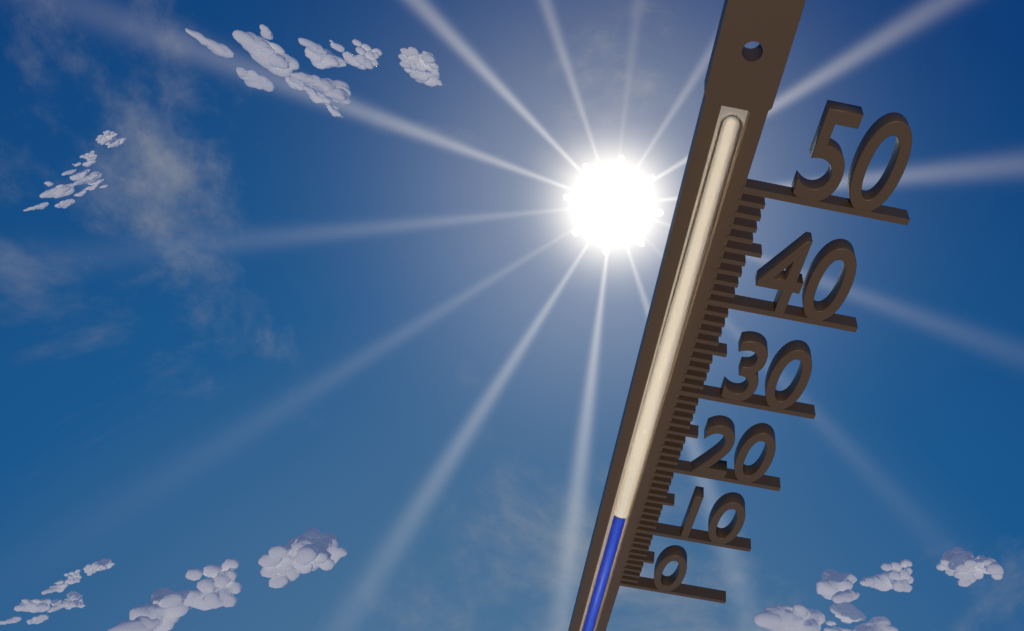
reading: 12 (no unit)
